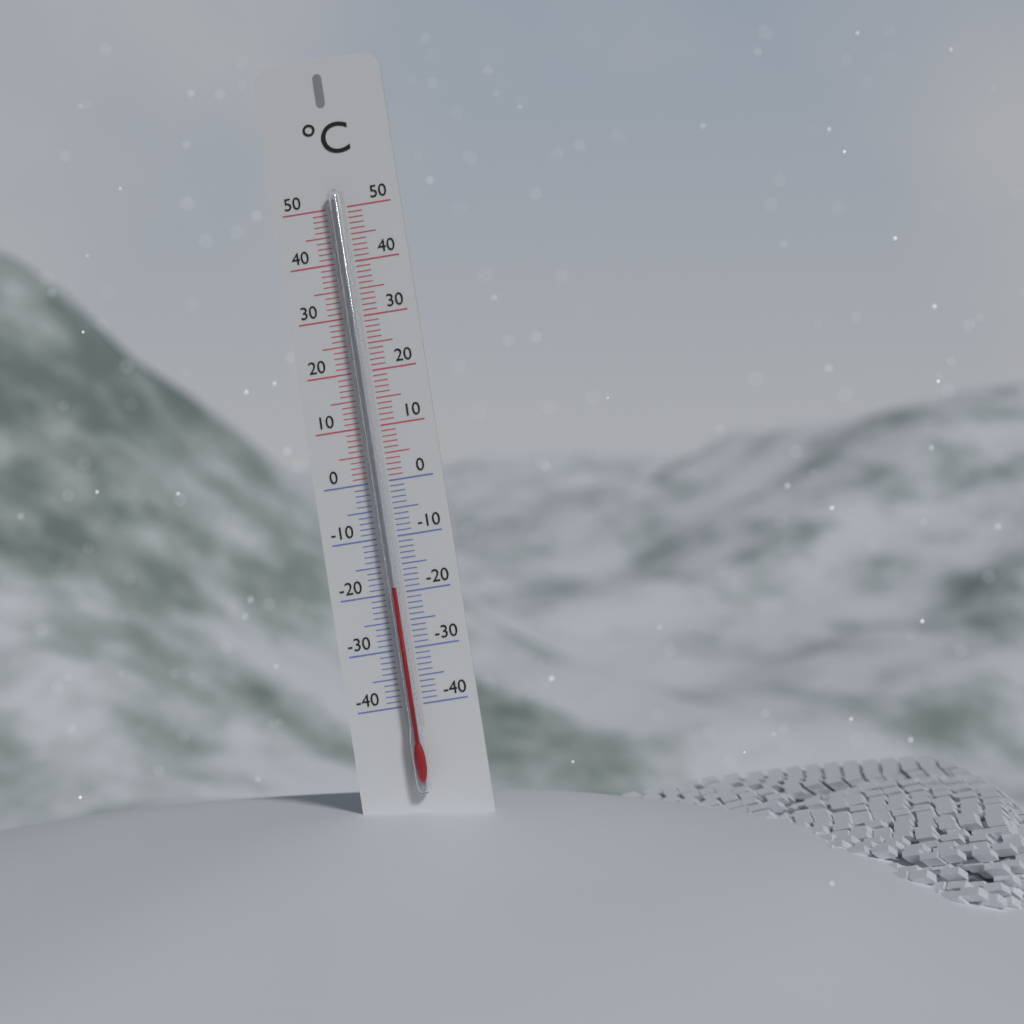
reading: -19 °C
